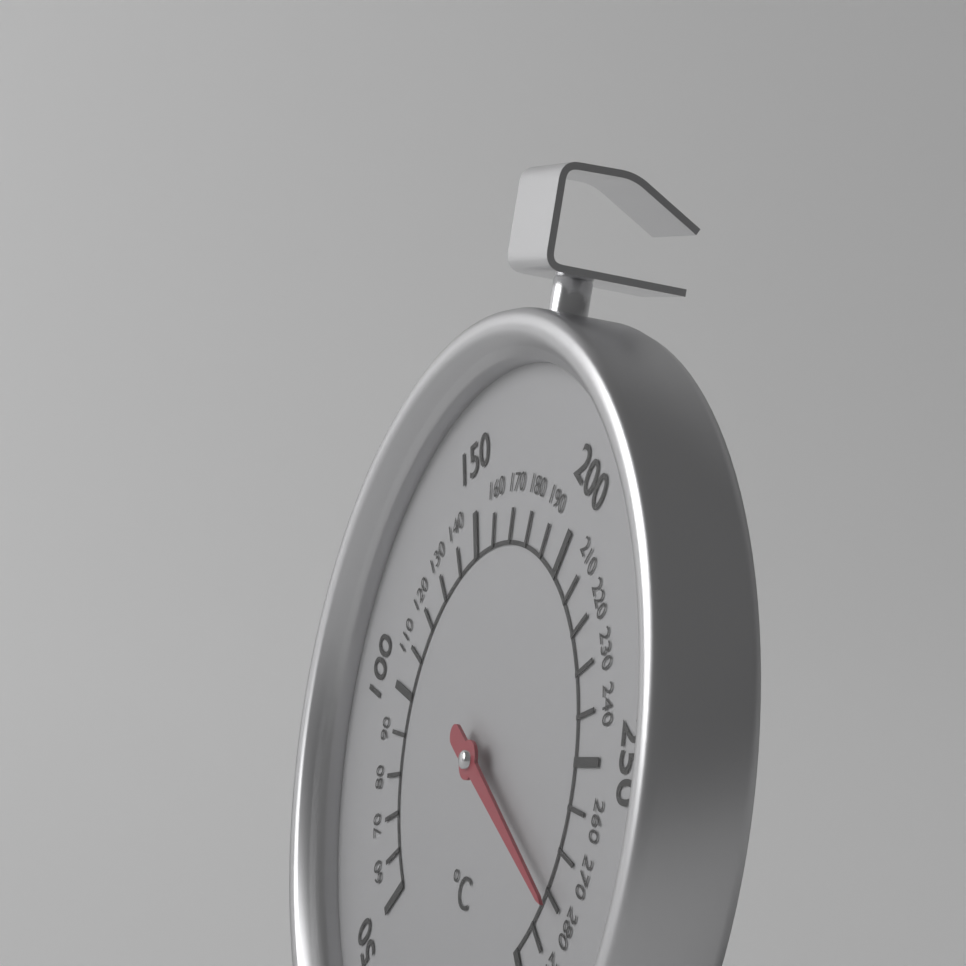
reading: 280 °C
